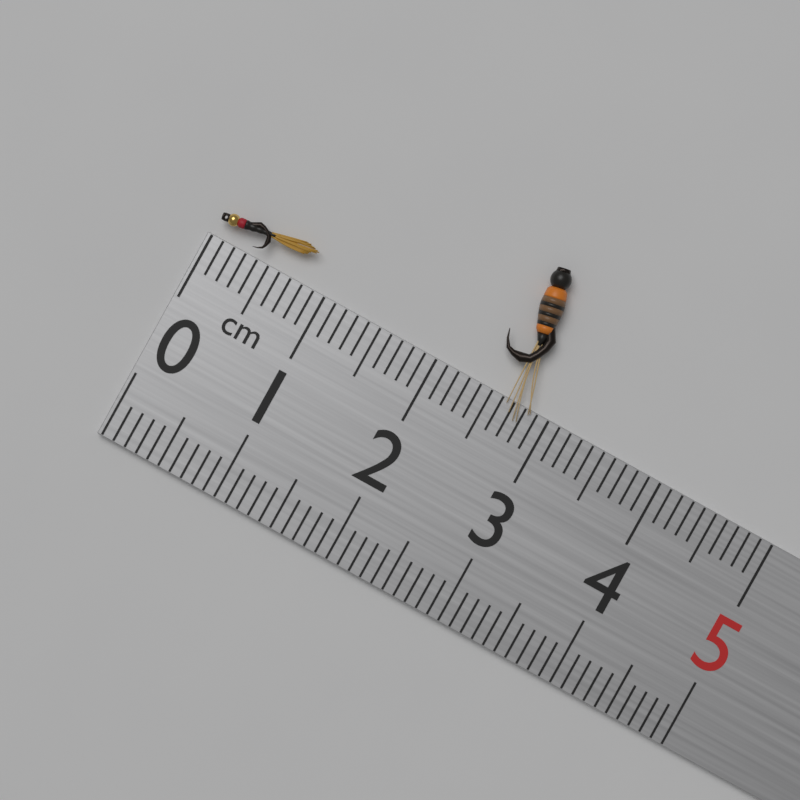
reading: 0.8 cm
